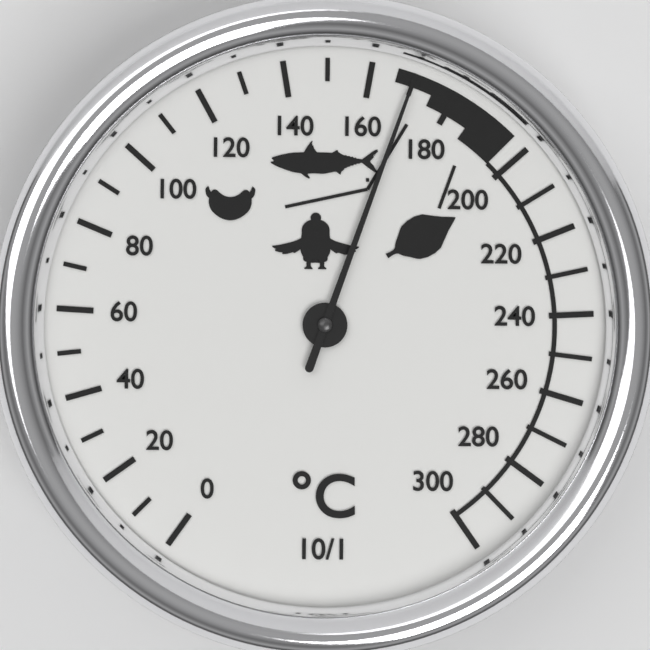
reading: 170 °C
